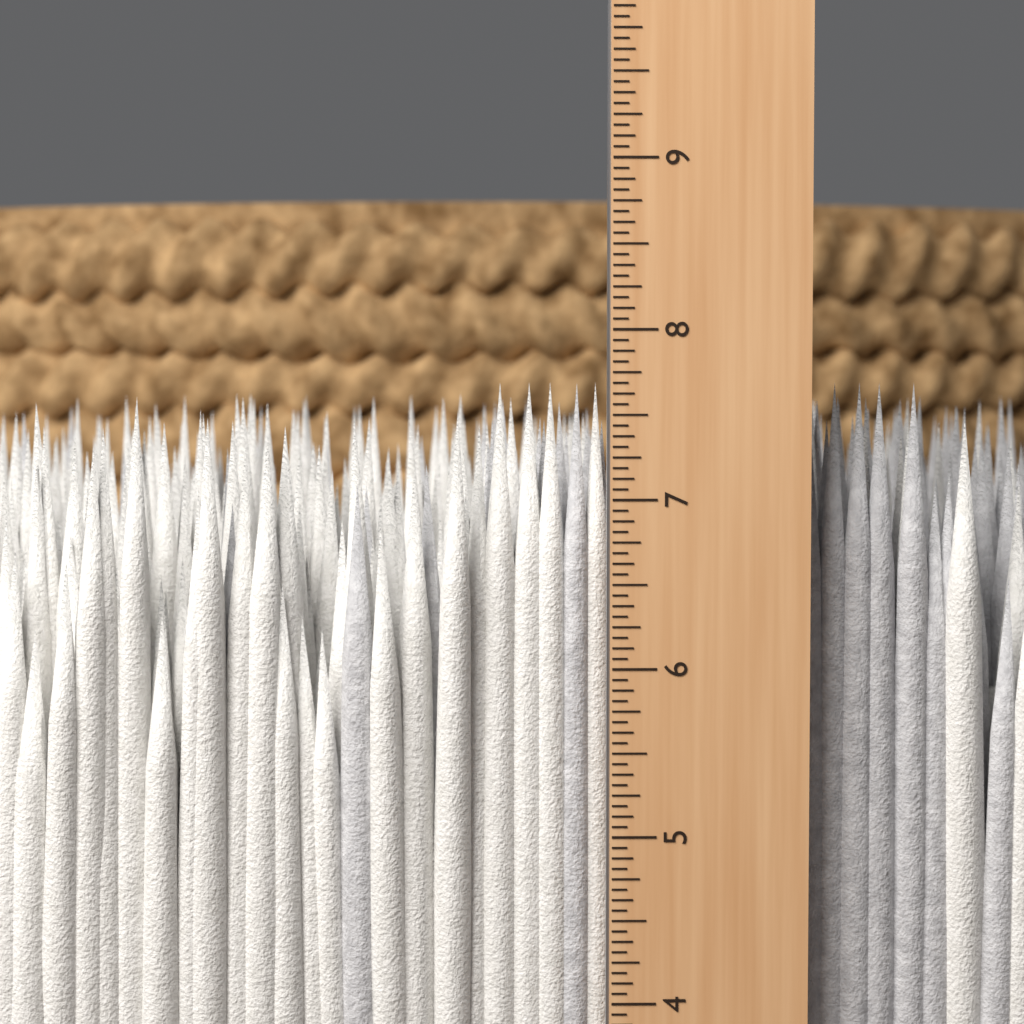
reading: 7.6875 in
